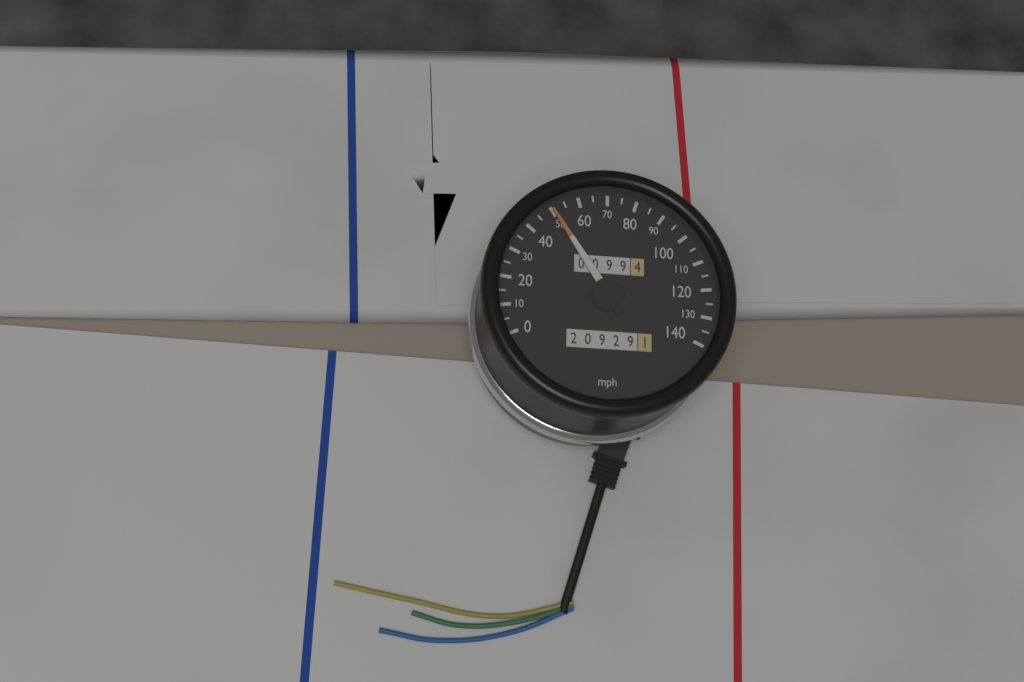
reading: 50 mph
